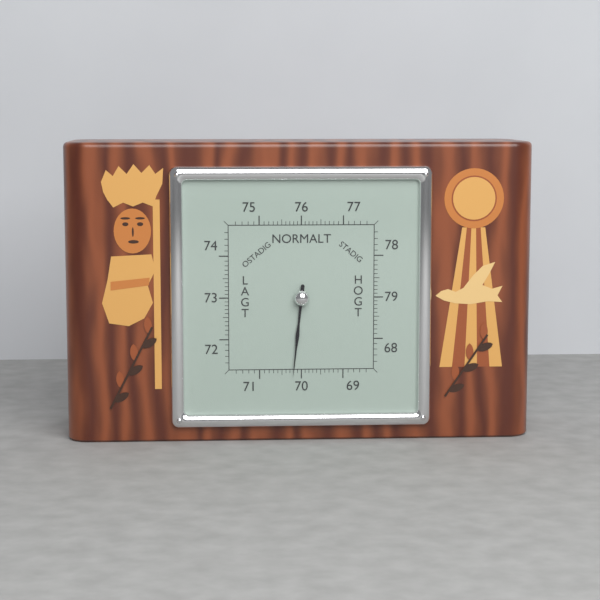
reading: 70.2 (no unit)
